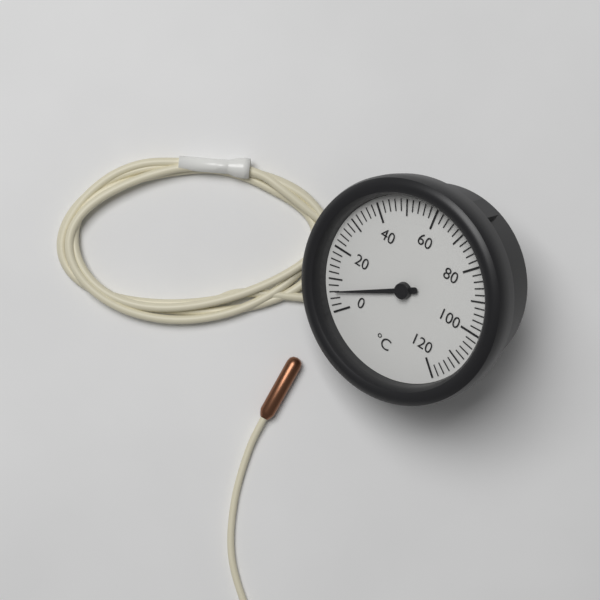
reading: 6 °C
